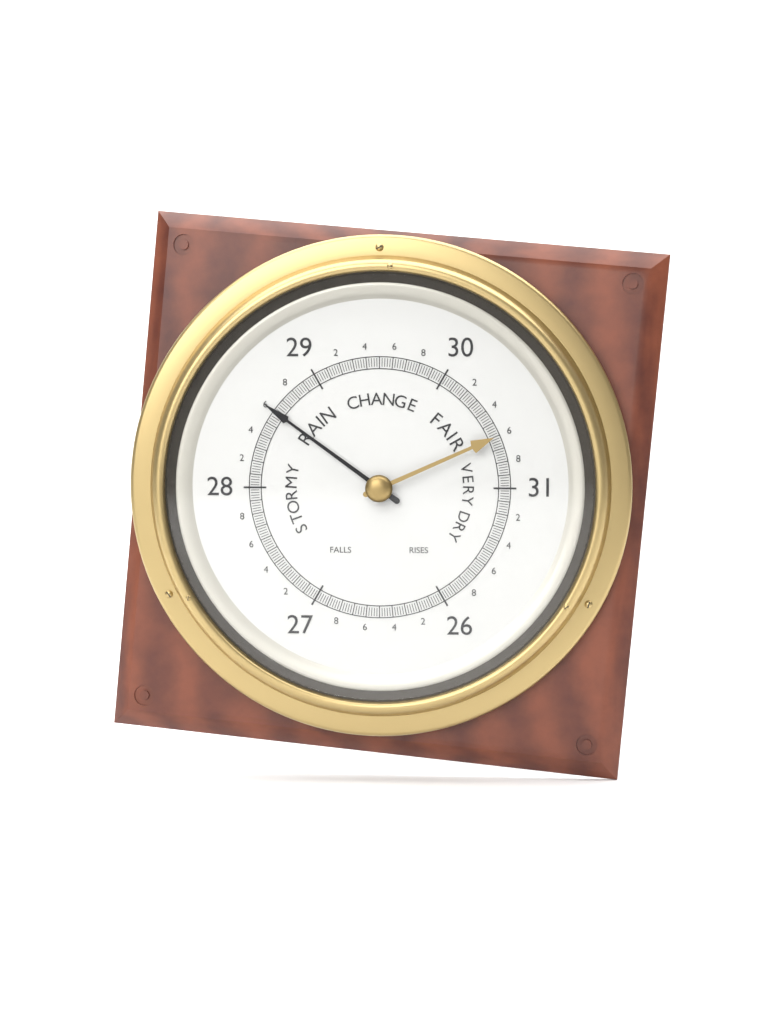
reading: 28.60 (no unit)
